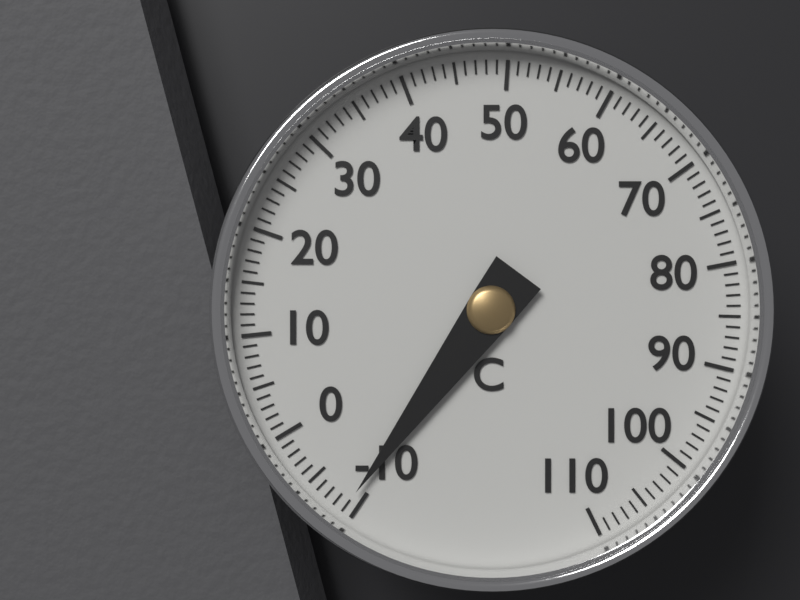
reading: -9 °C
